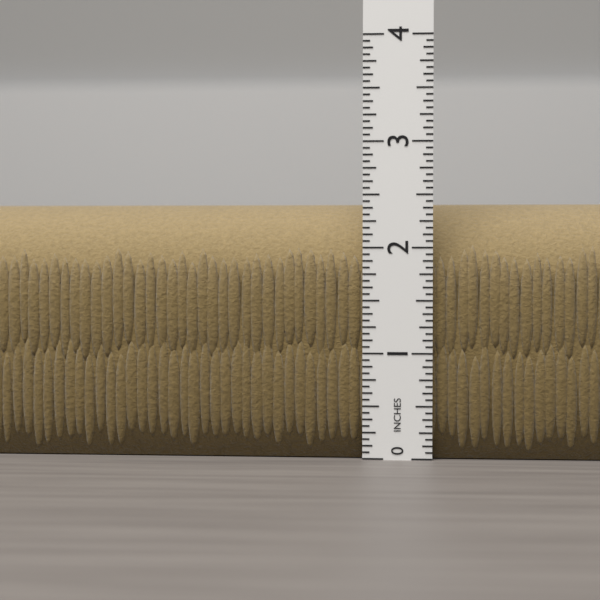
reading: 2.4375 in
